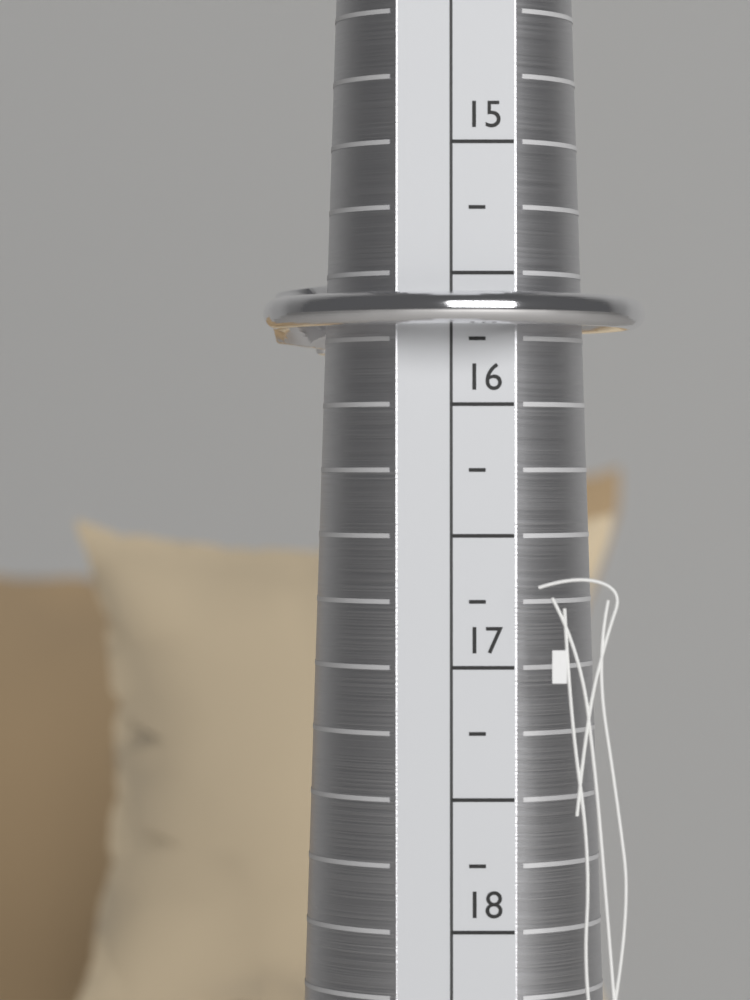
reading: 15.75 (no unit)
